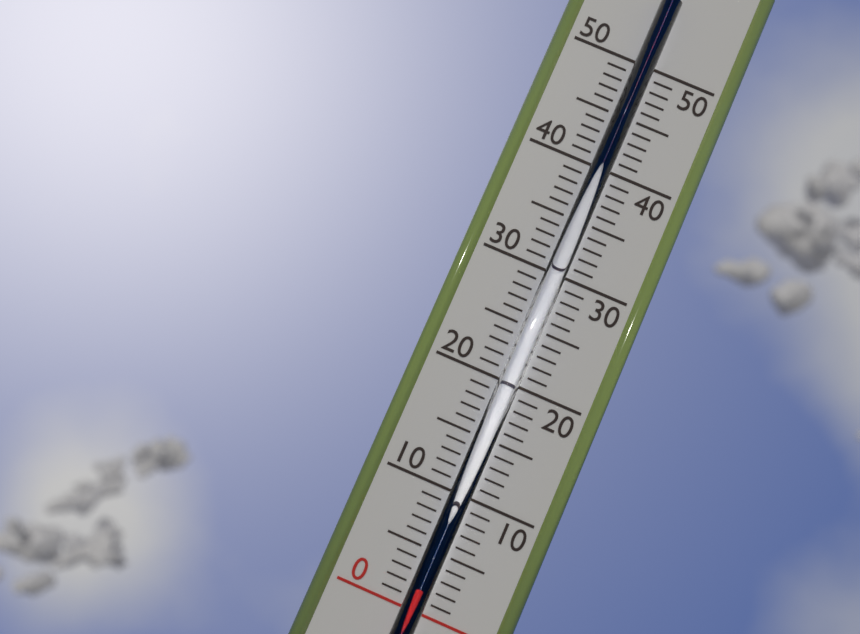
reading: 2 (no unit)
